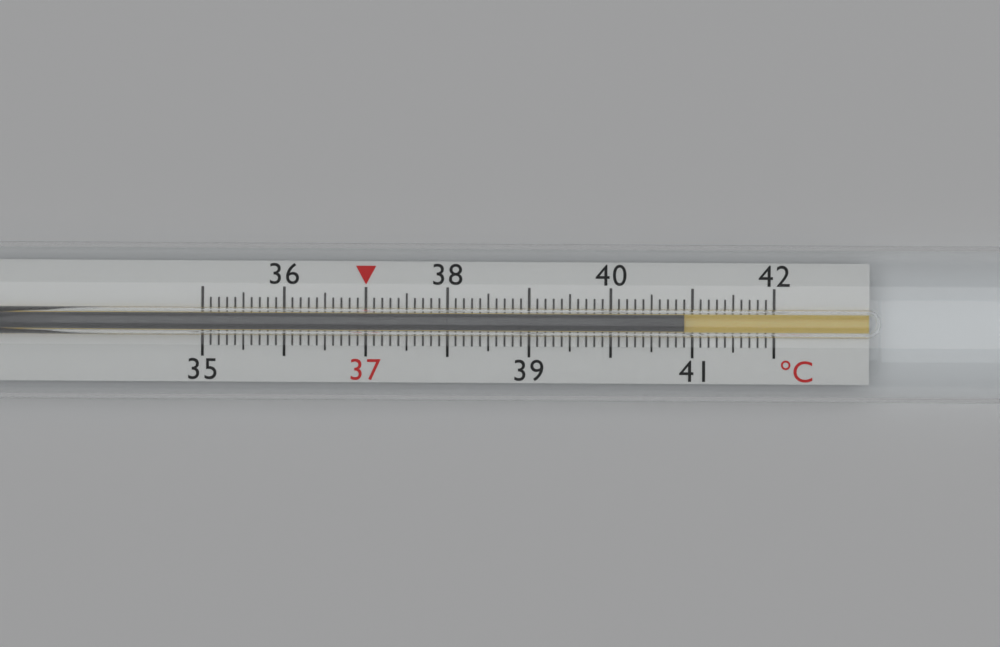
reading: 40.9 °C
